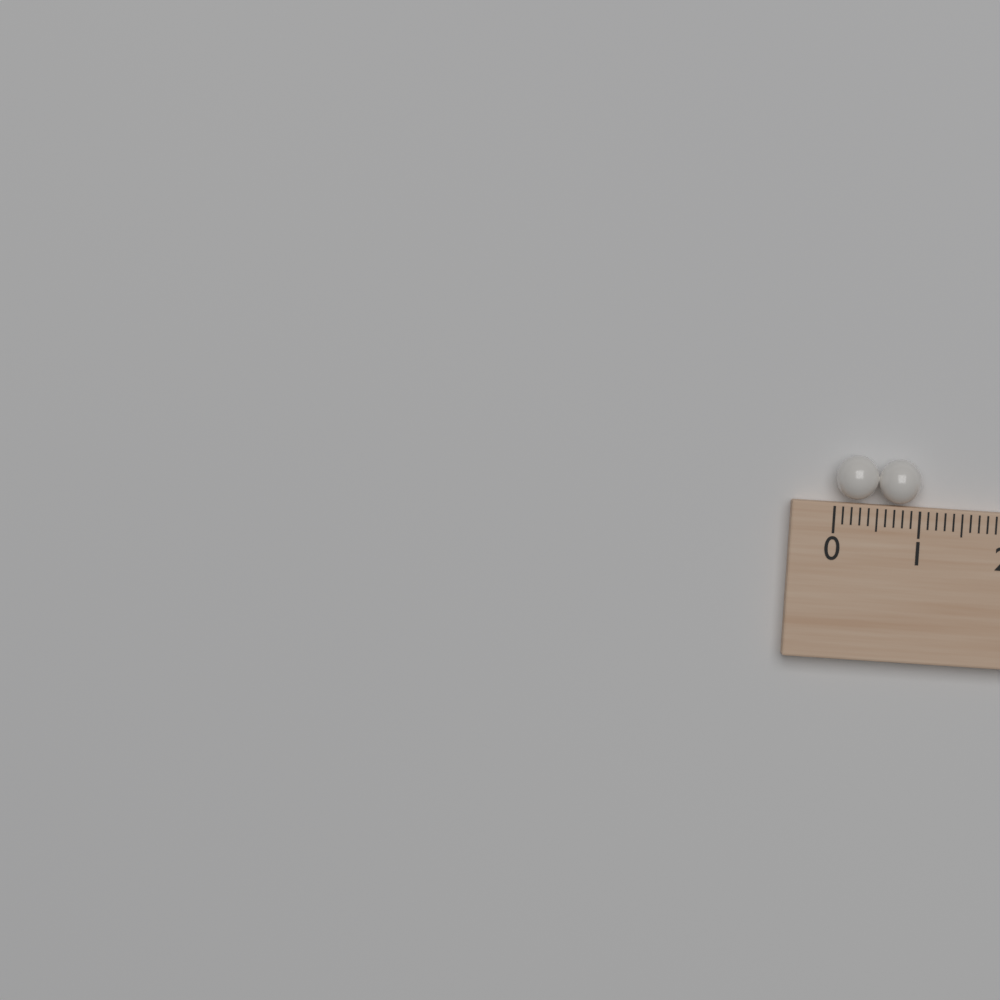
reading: 1.0 (no unit)
